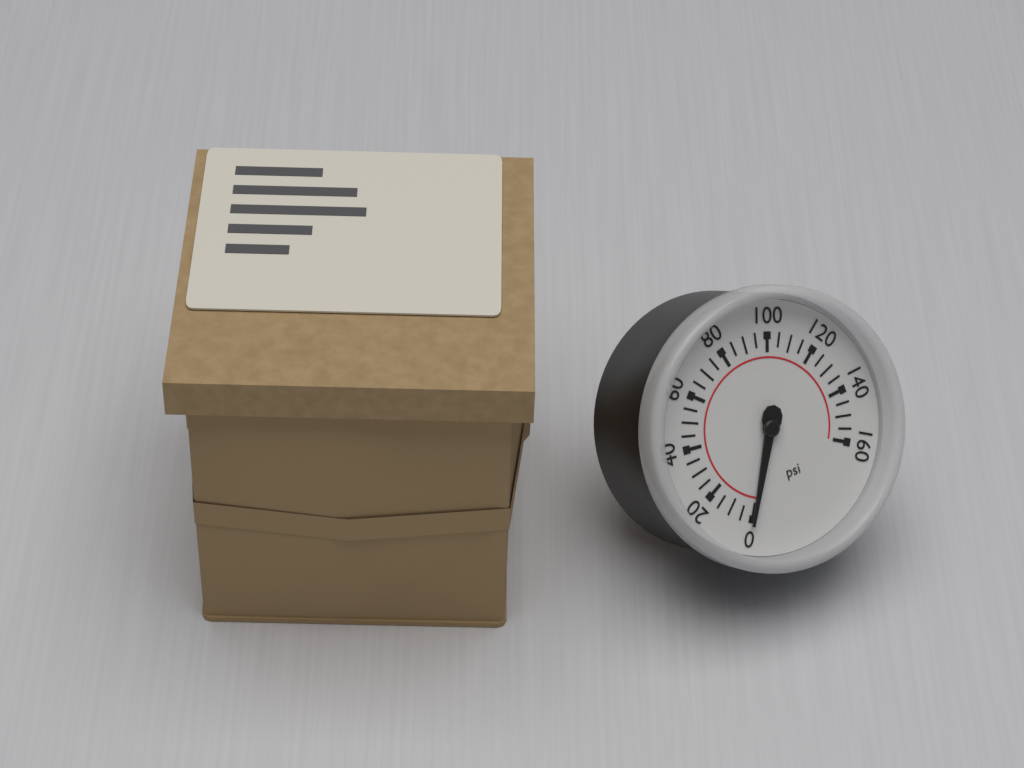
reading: 0 psi
